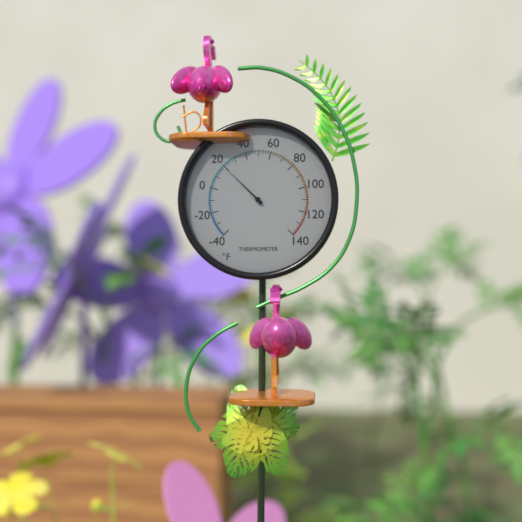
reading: 20 °F
